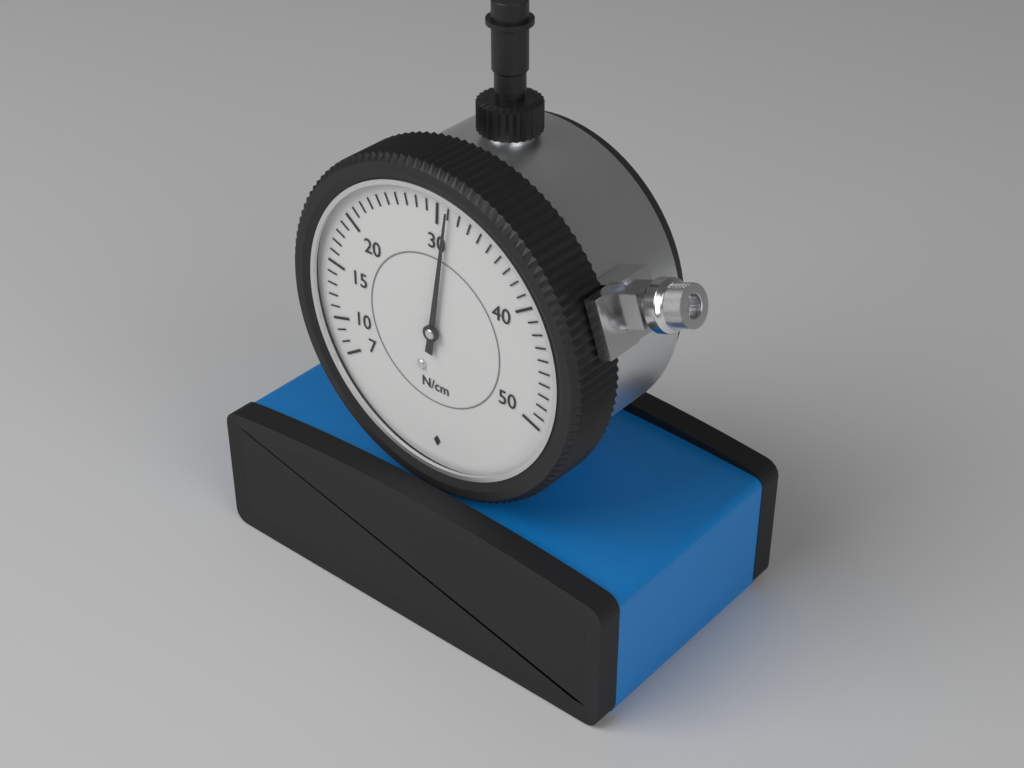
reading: 31 N/cm
